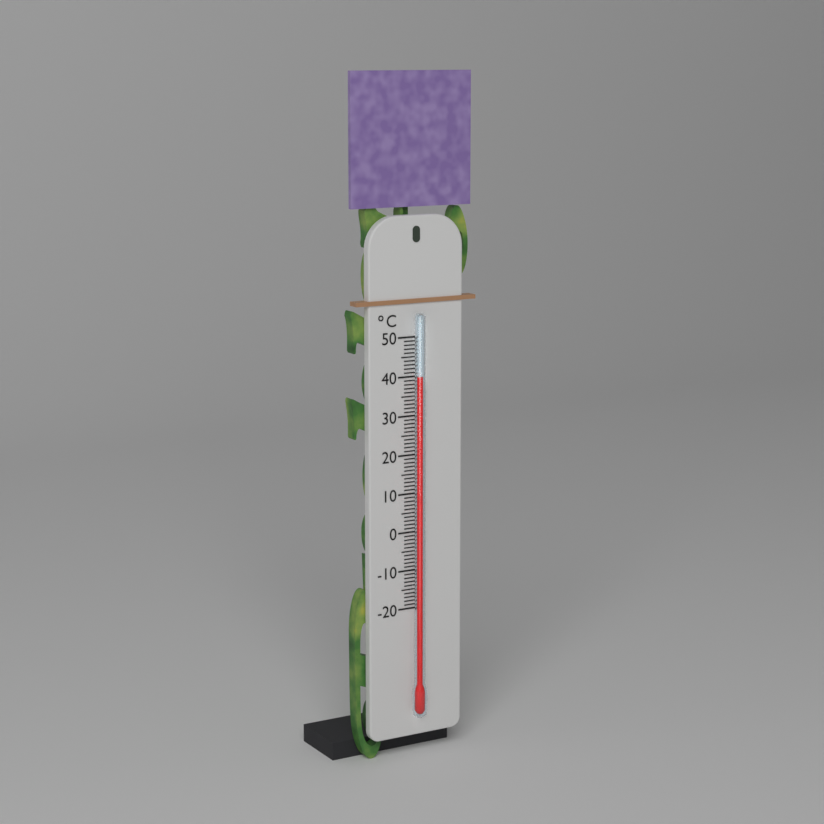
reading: 40 °C
